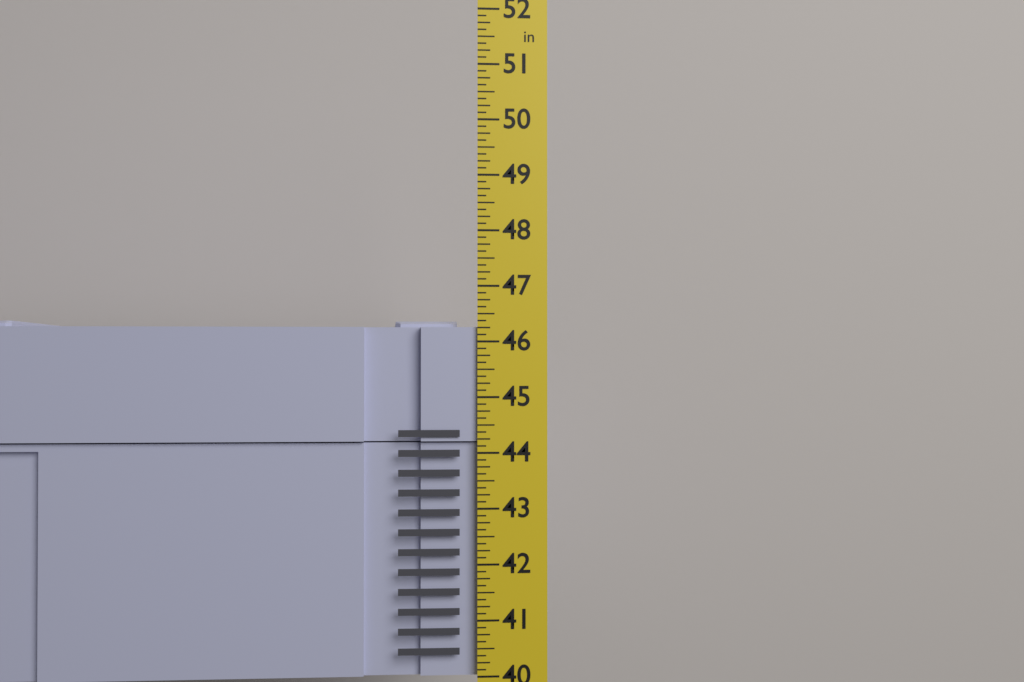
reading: 46.375 in
